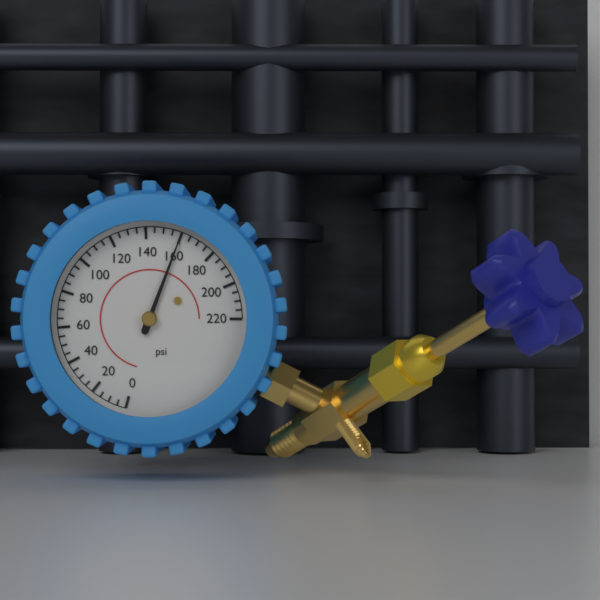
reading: 160 psi
